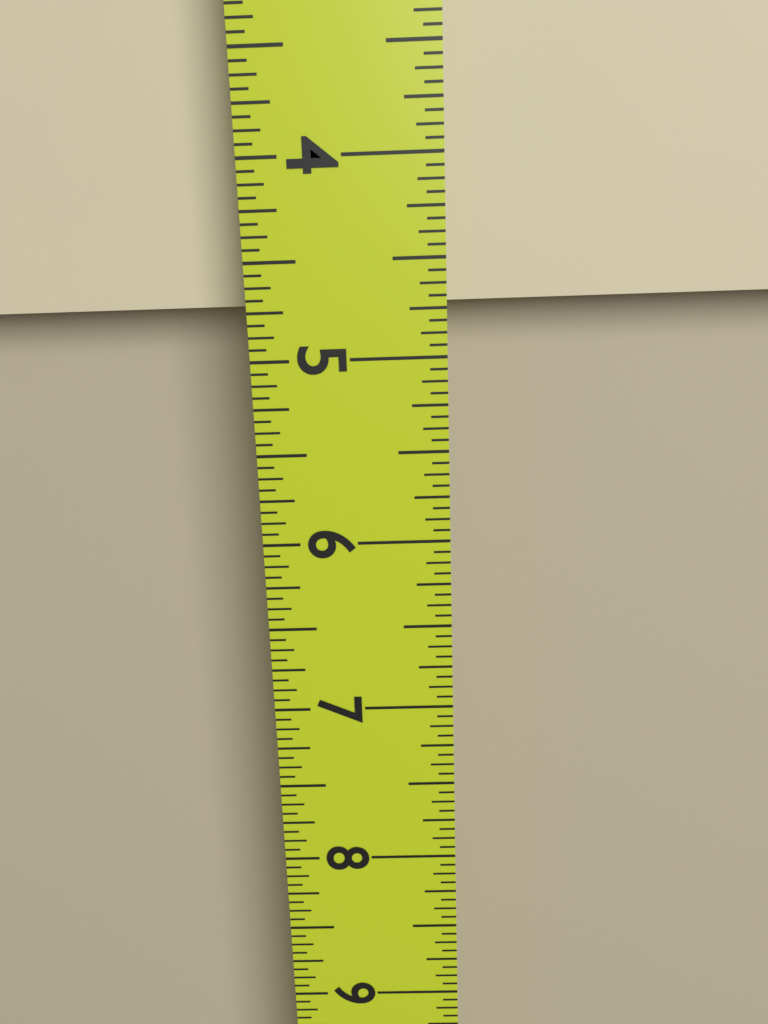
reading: 4.7500 in
